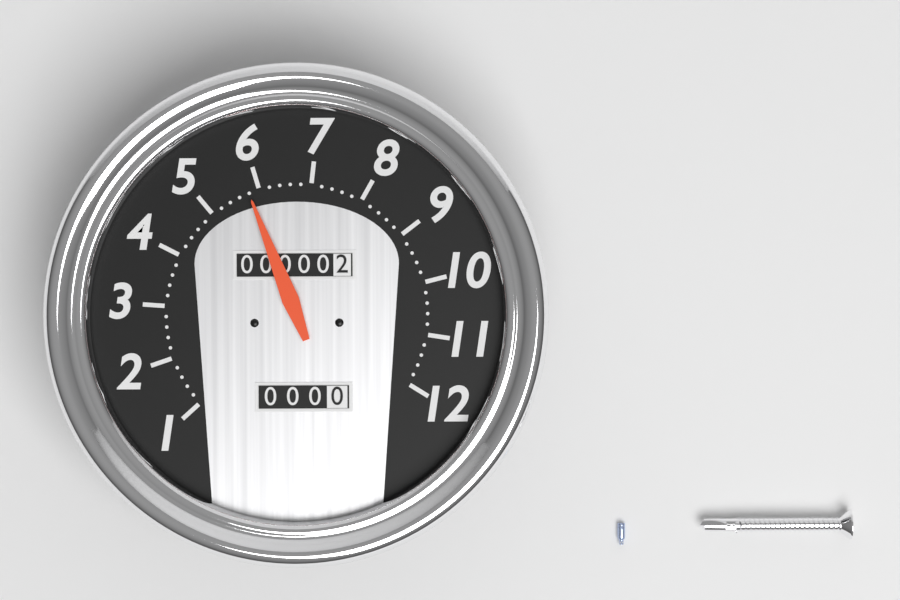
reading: 5.8 (no unit)
